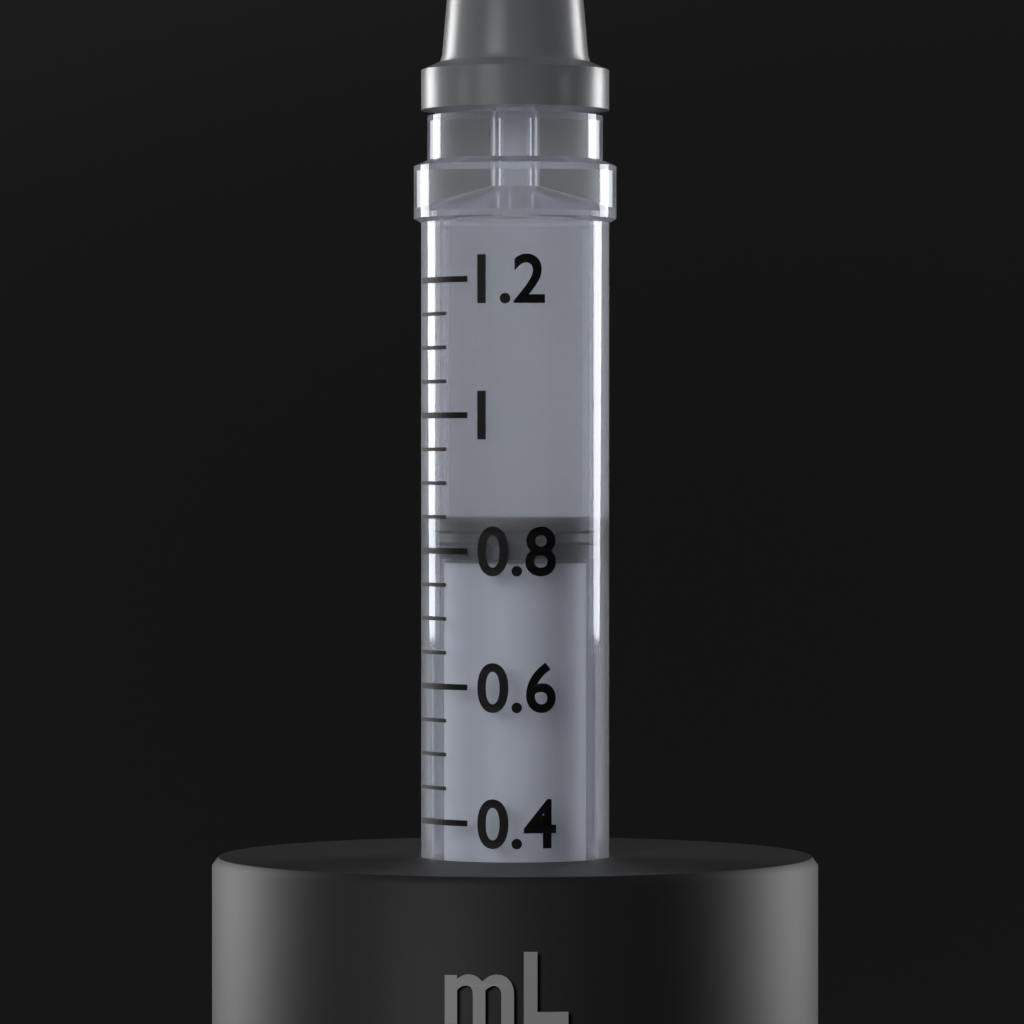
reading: 0.85 mL
